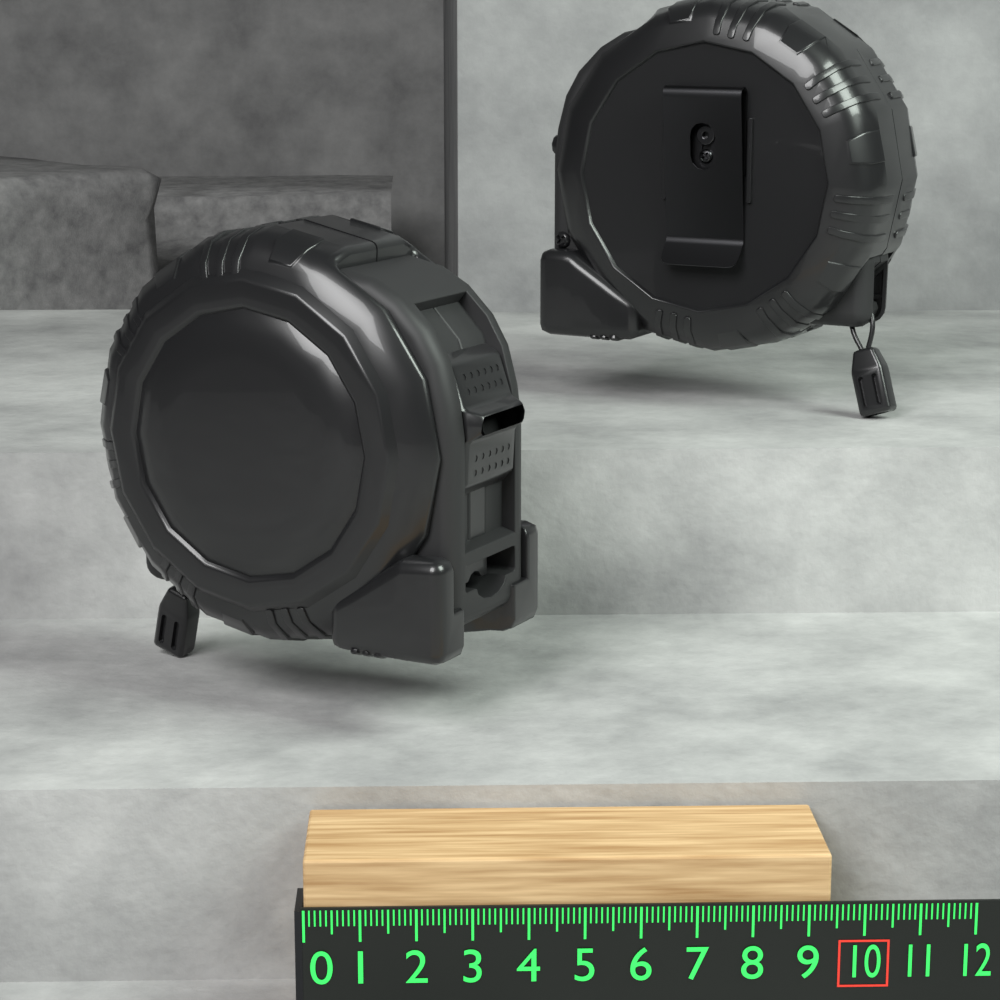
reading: 9.4 (no unit)
